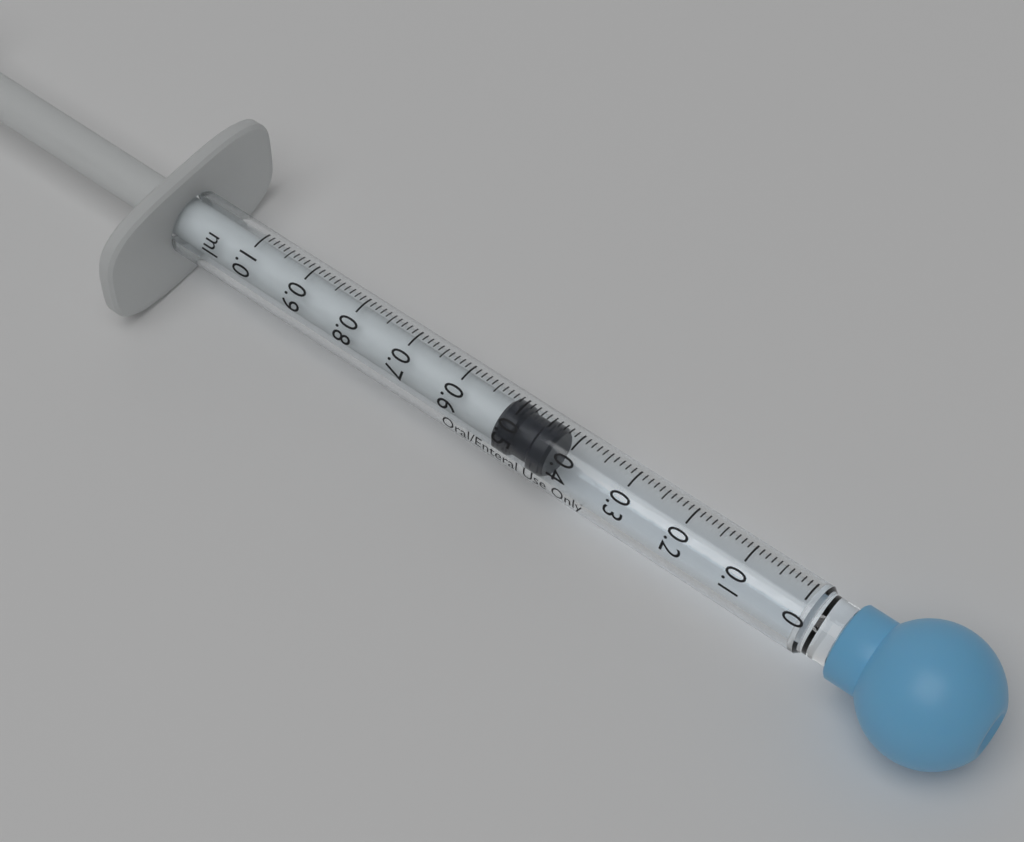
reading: 0.43 ml
